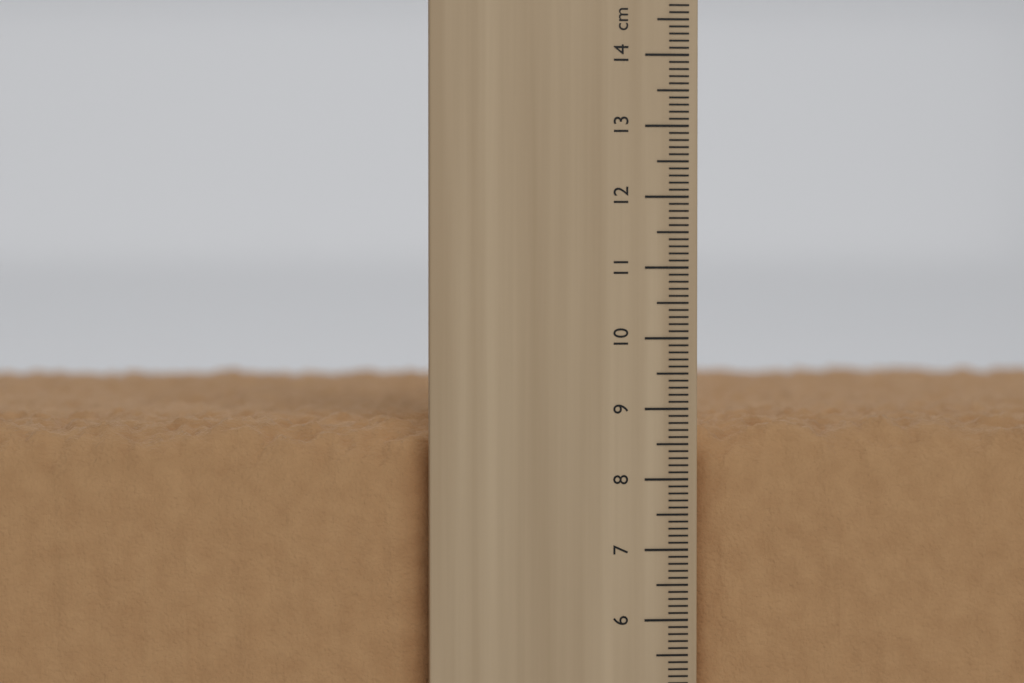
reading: 8.9 cm
